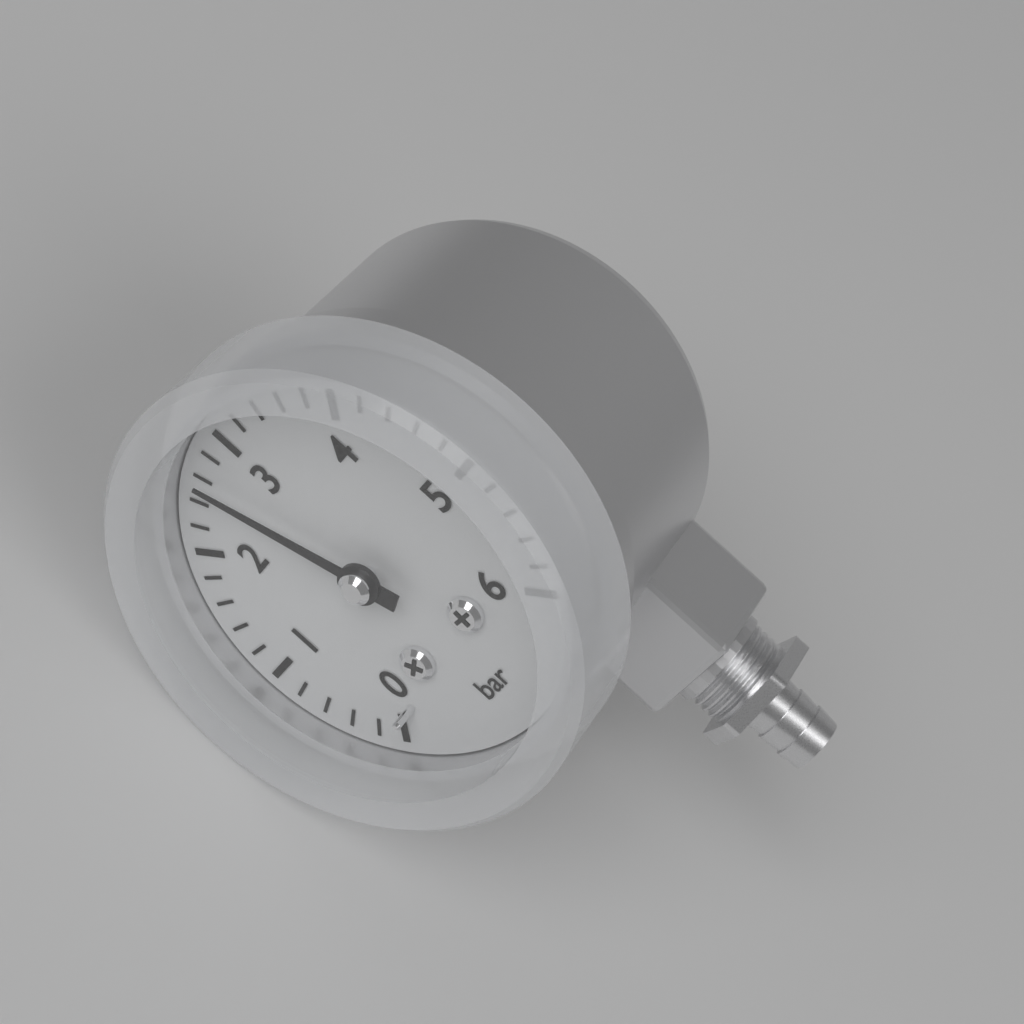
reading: 2.6 bar
